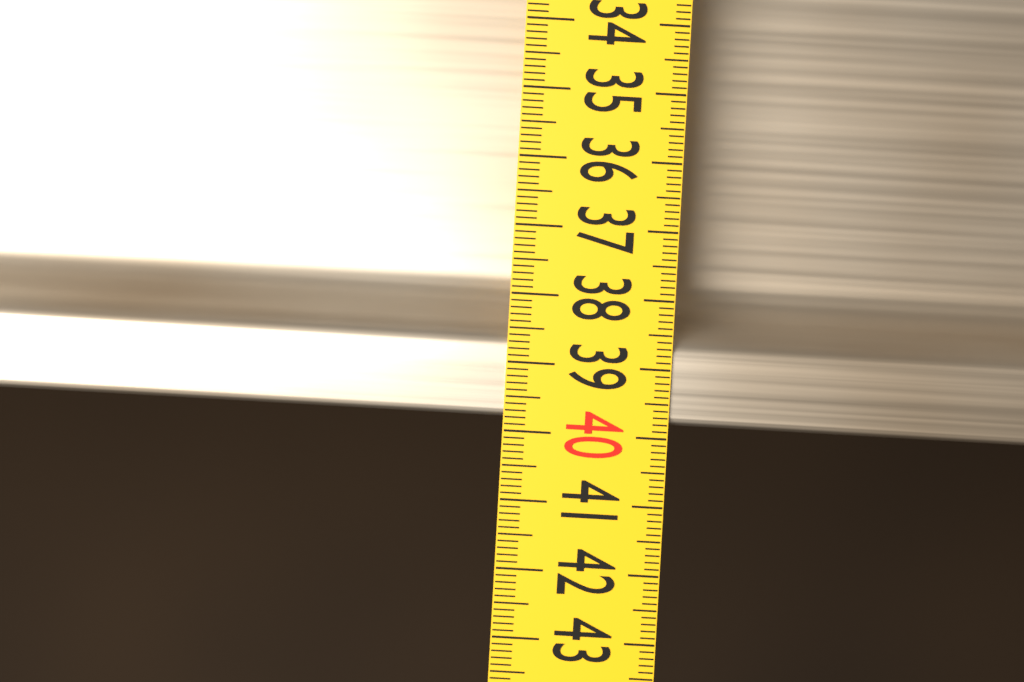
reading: 39.8 (no unit)
